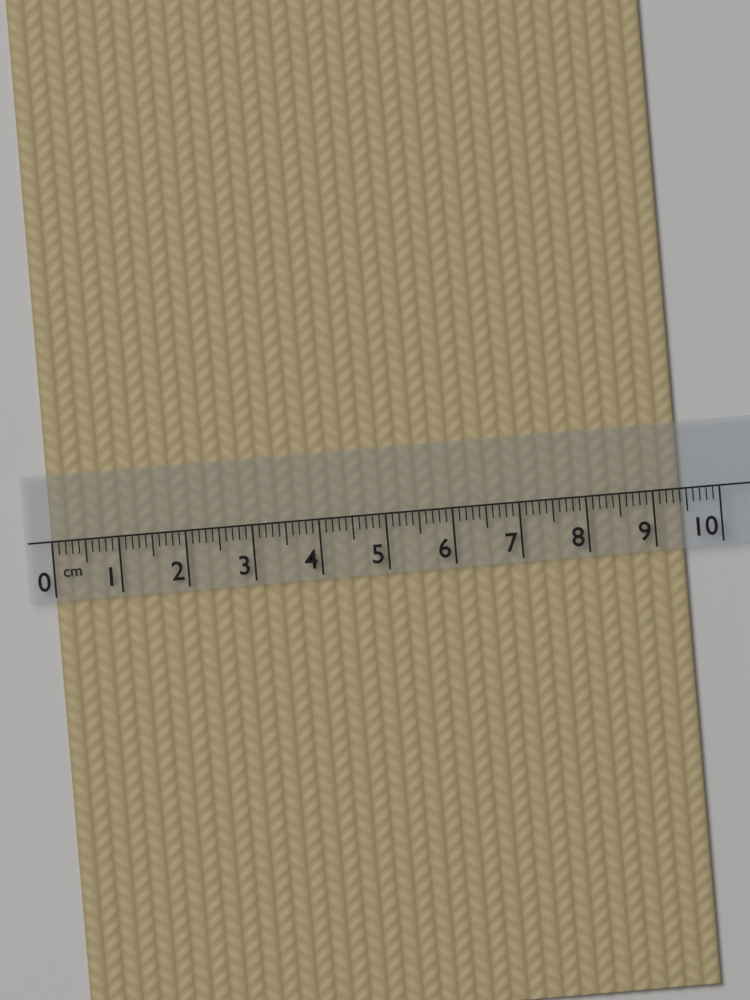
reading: 9.4 cm
